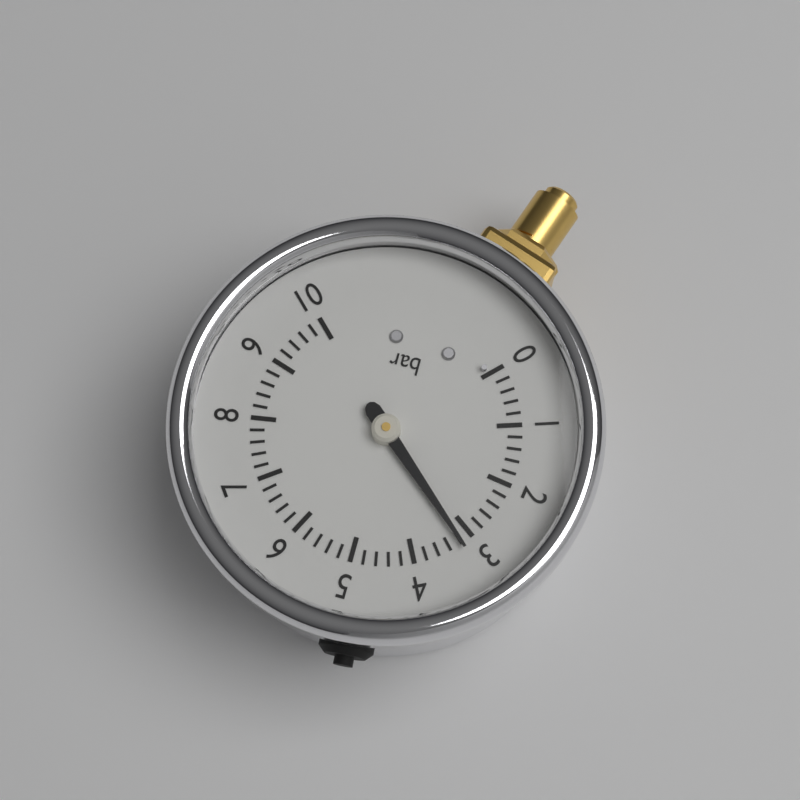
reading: 3.2 bar
